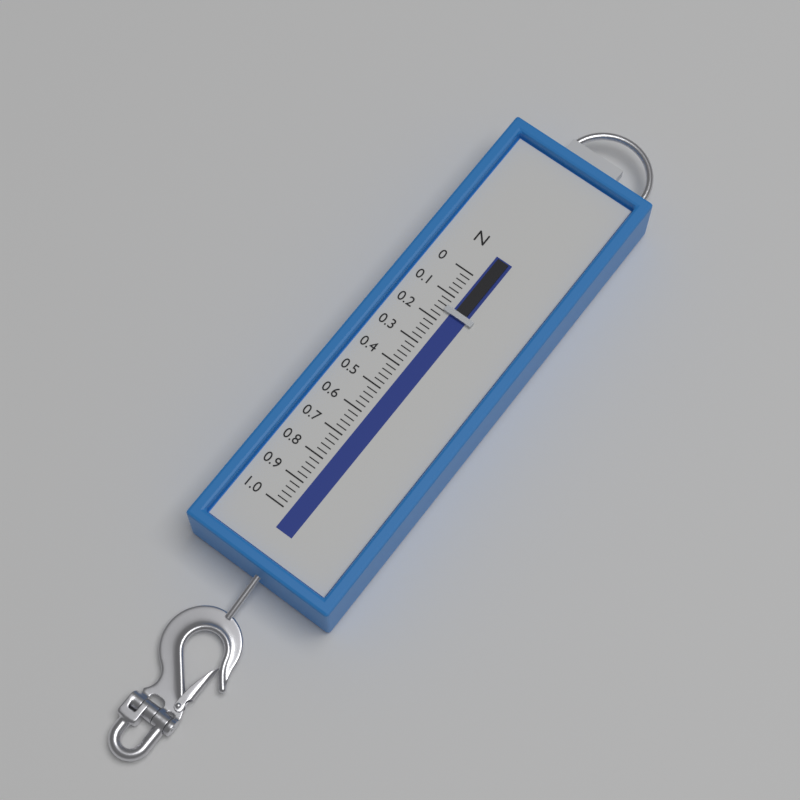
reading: 0.16 N
